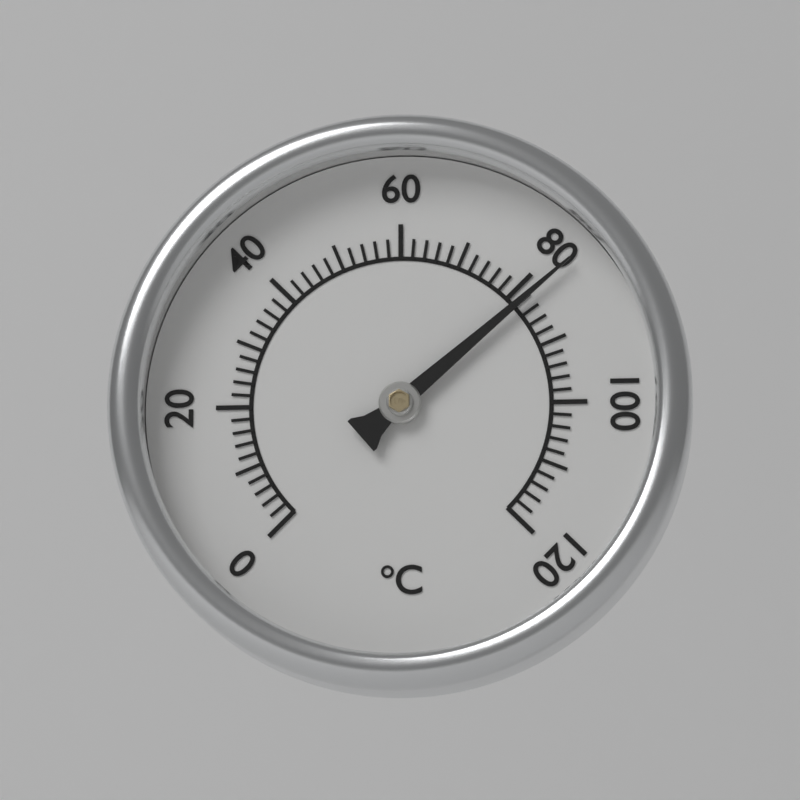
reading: 82 °C
